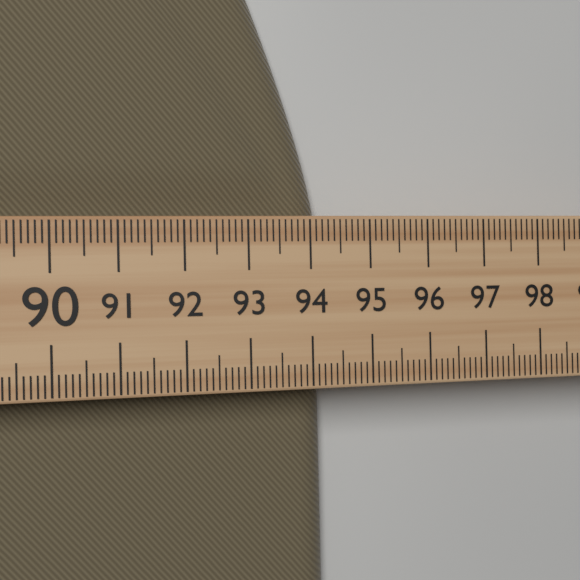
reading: 94.3 (no unit)
